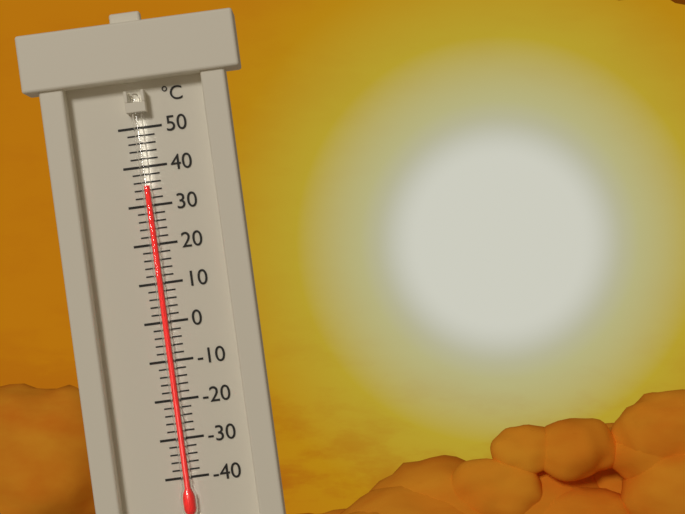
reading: 35 °C
